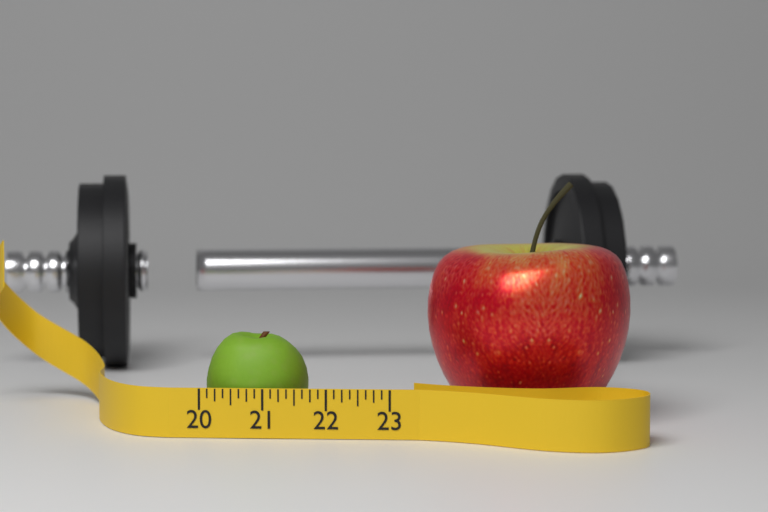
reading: 21.625 (no unit)
